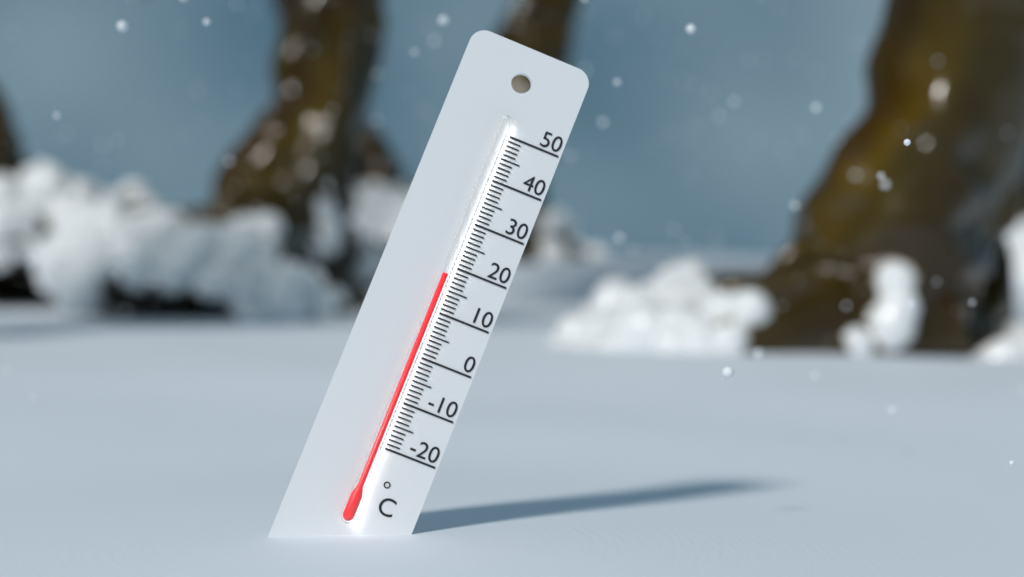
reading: 18 °C
